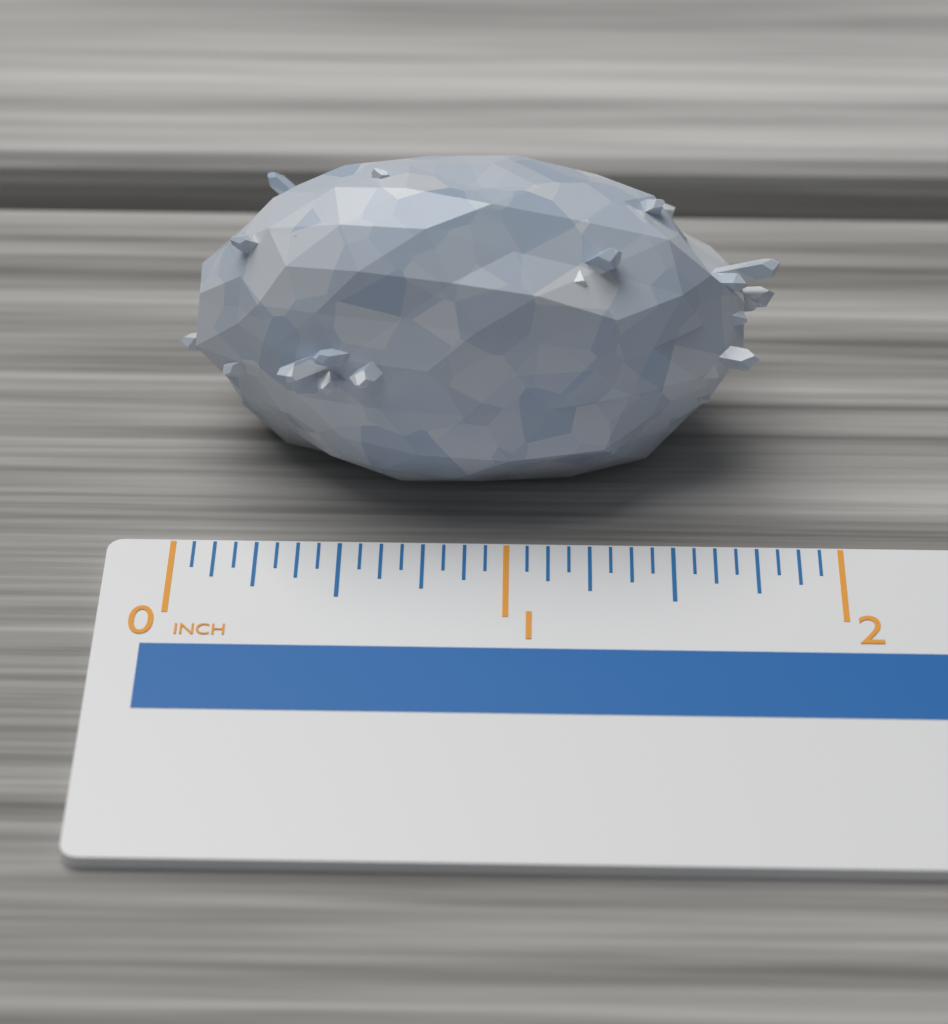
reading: 1.8125 inch
